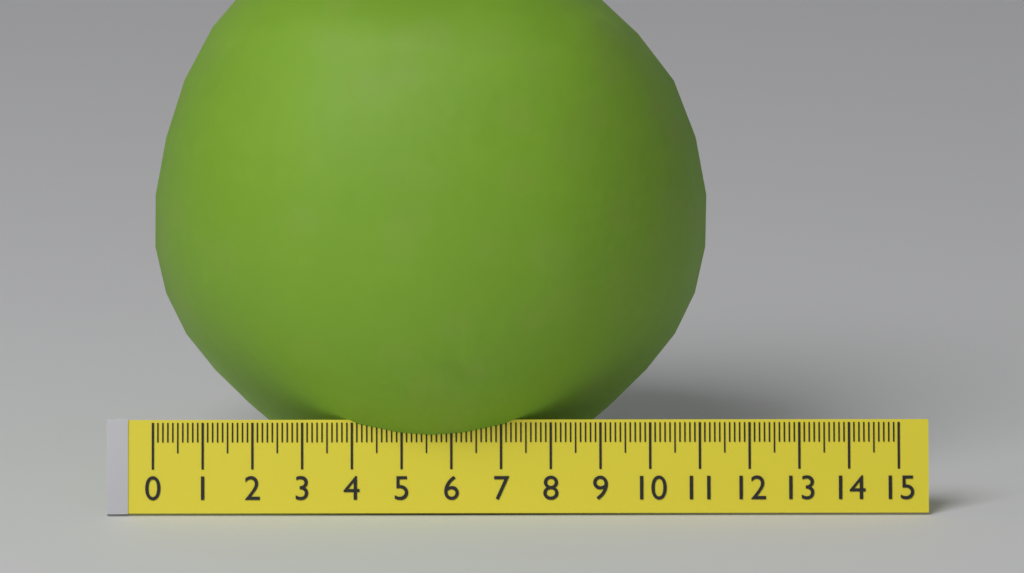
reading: 11.2 (no unit)
